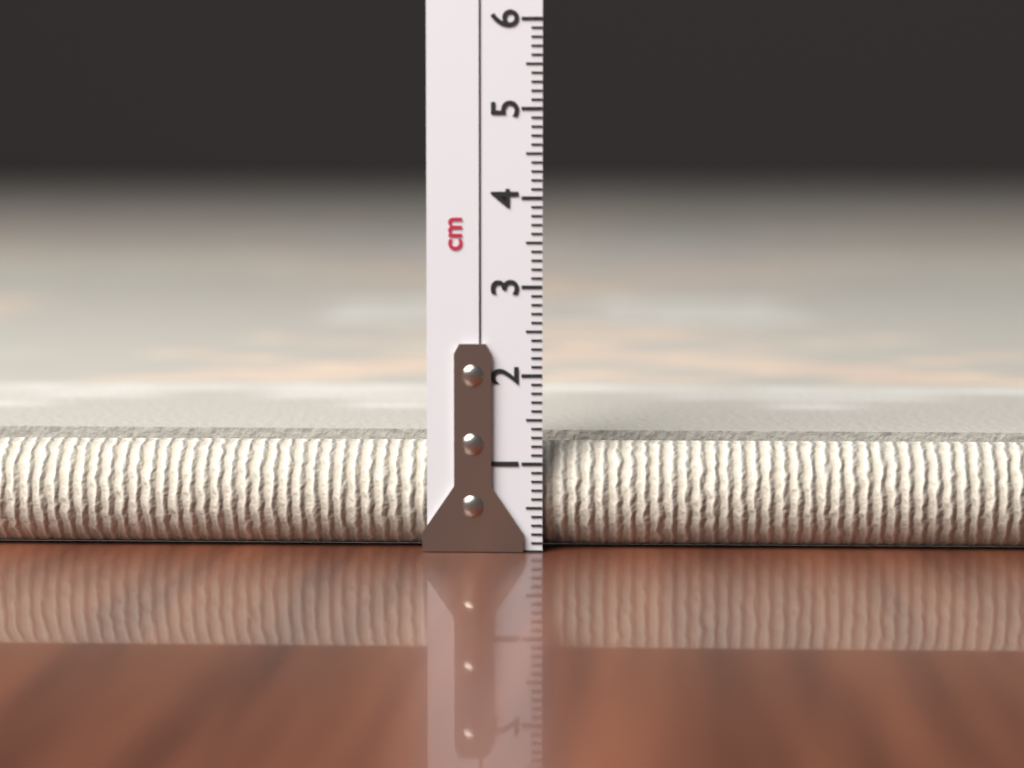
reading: 1.2 cm
